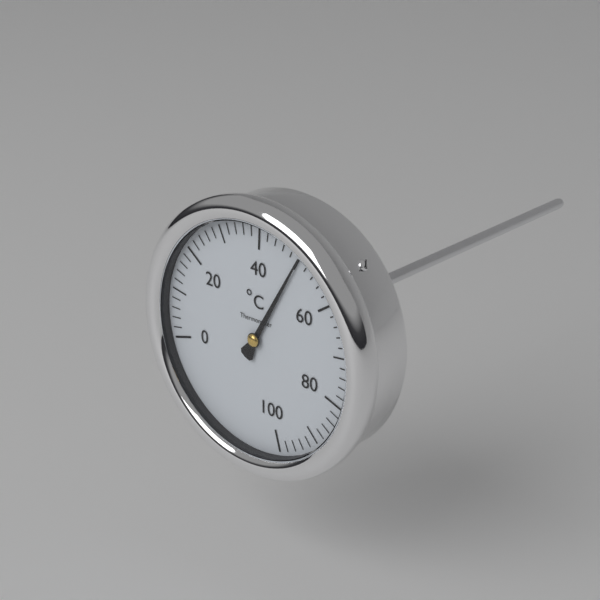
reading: 50 °C
